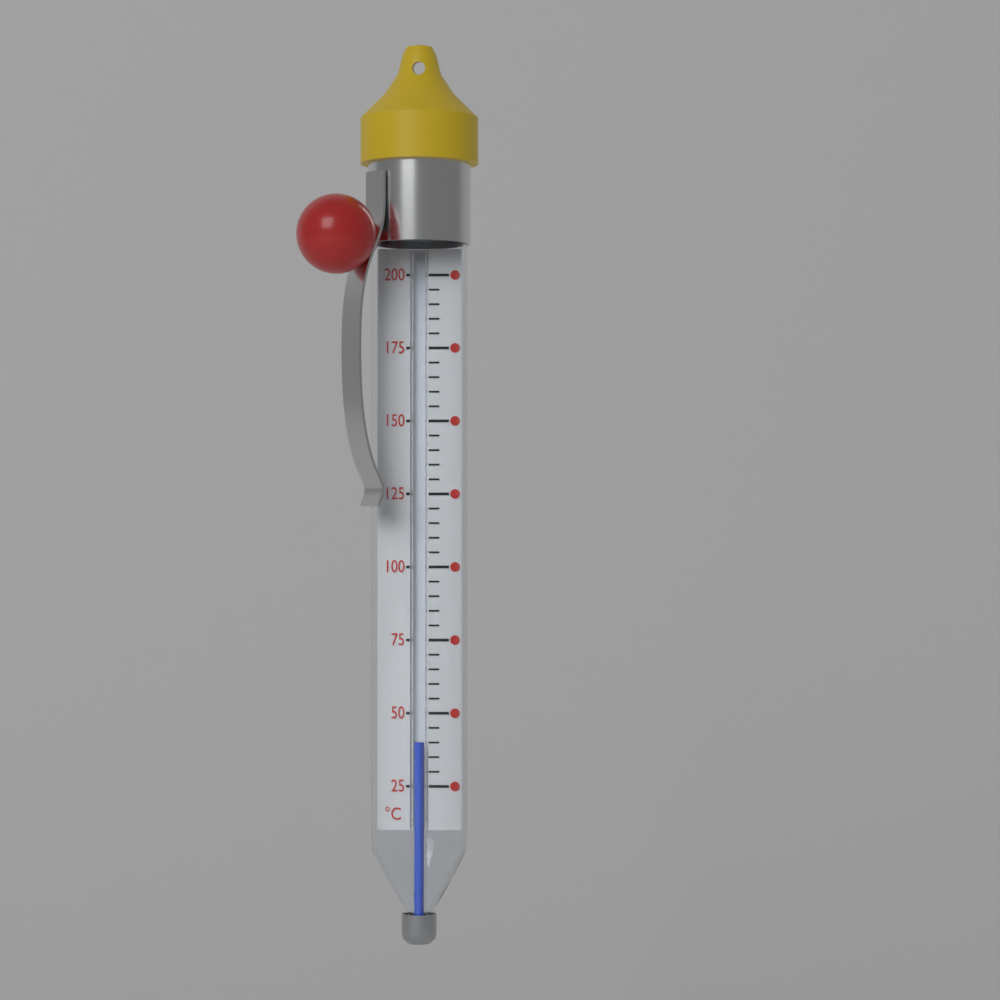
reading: 40 °C
